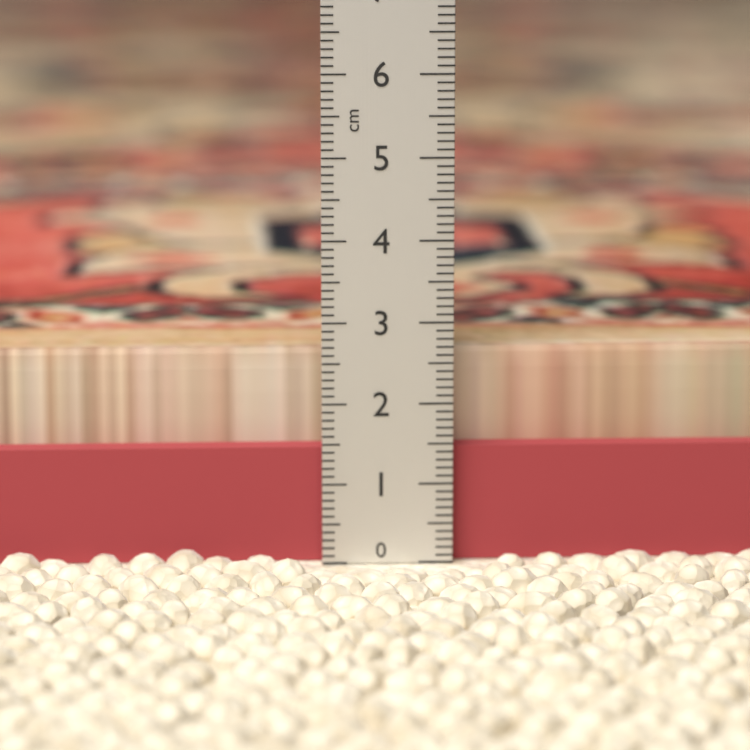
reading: 2.6 cm
